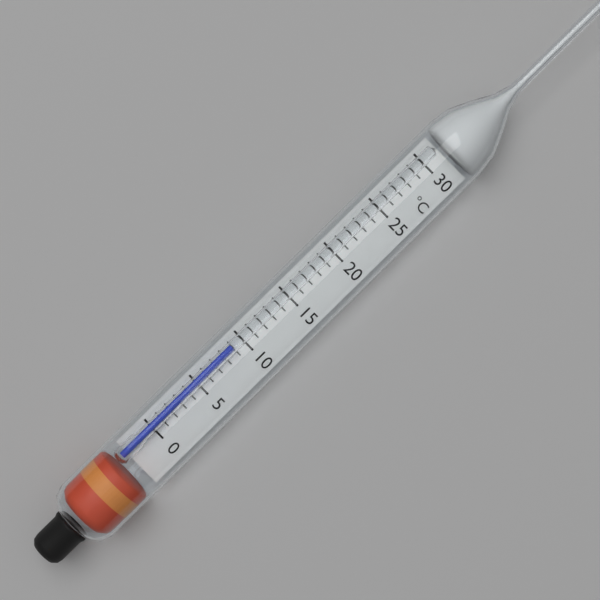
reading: 9 °C
